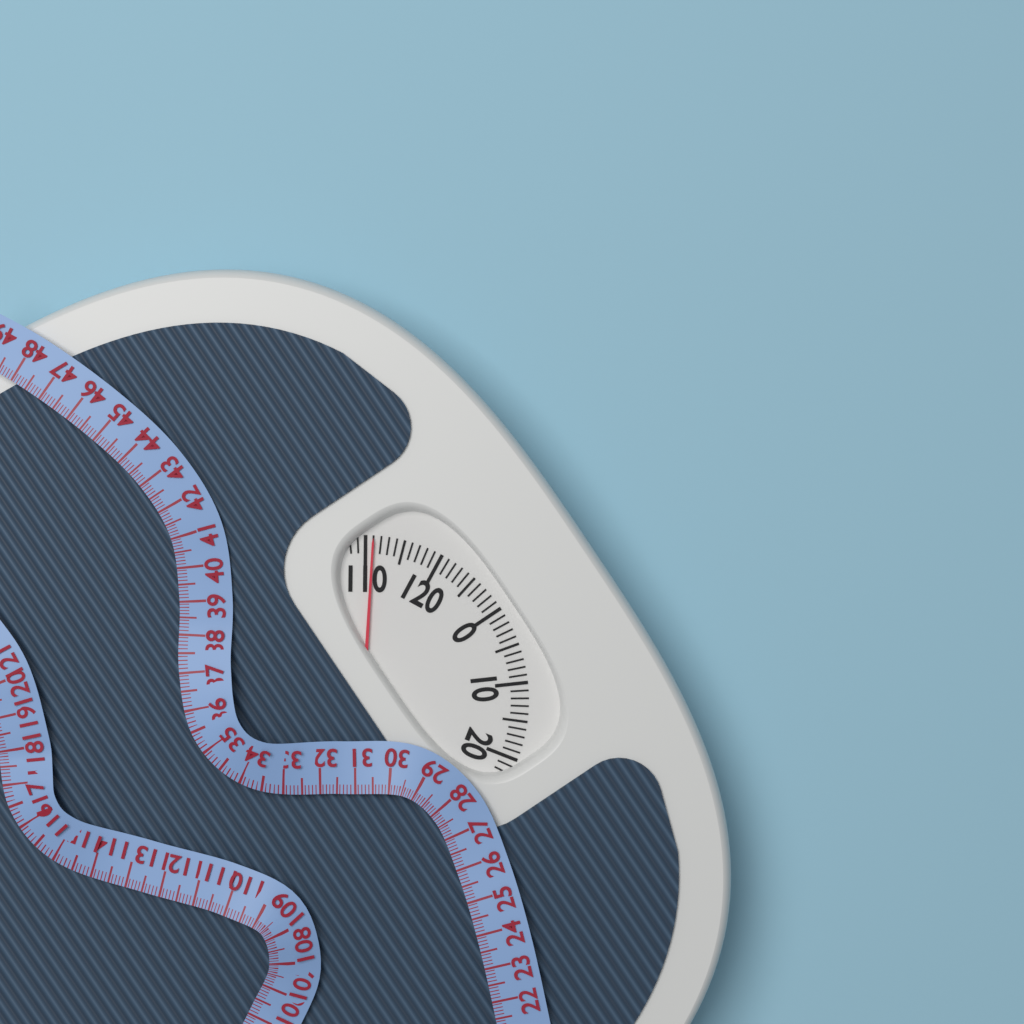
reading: 111 (no unit)
